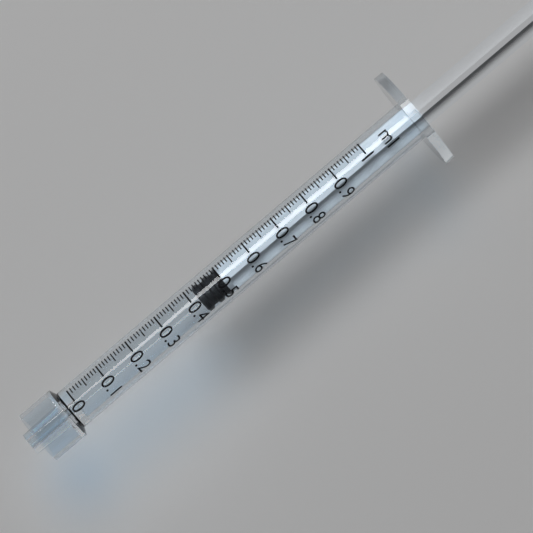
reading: 0.42 ml
